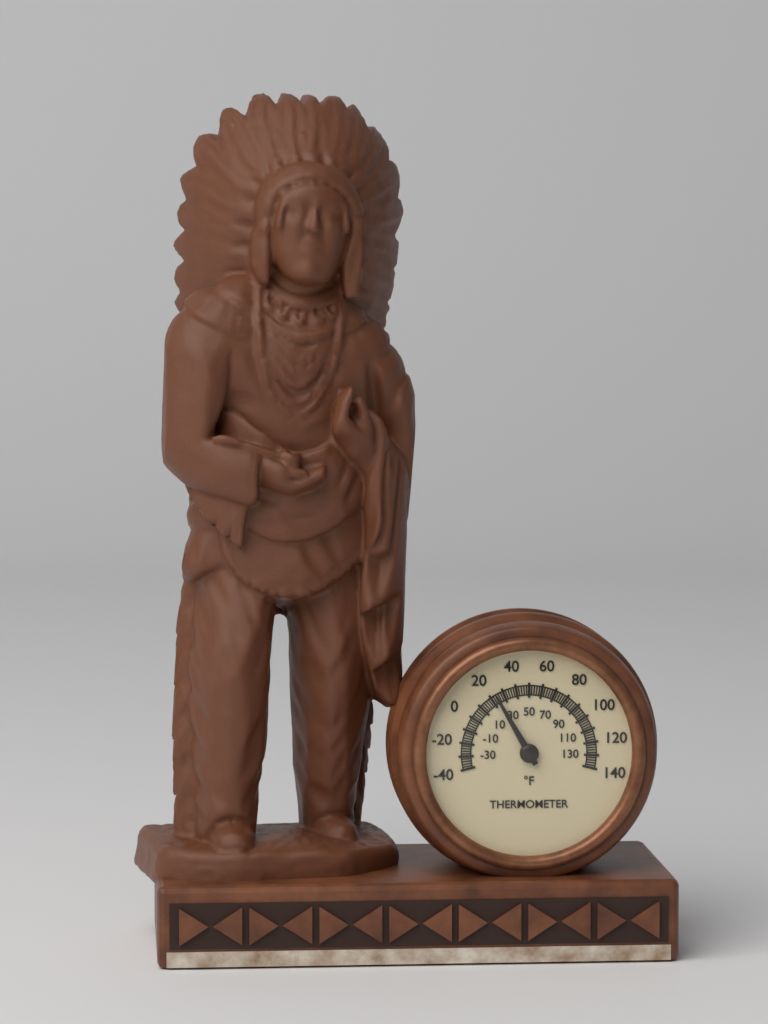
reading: 24 °F
